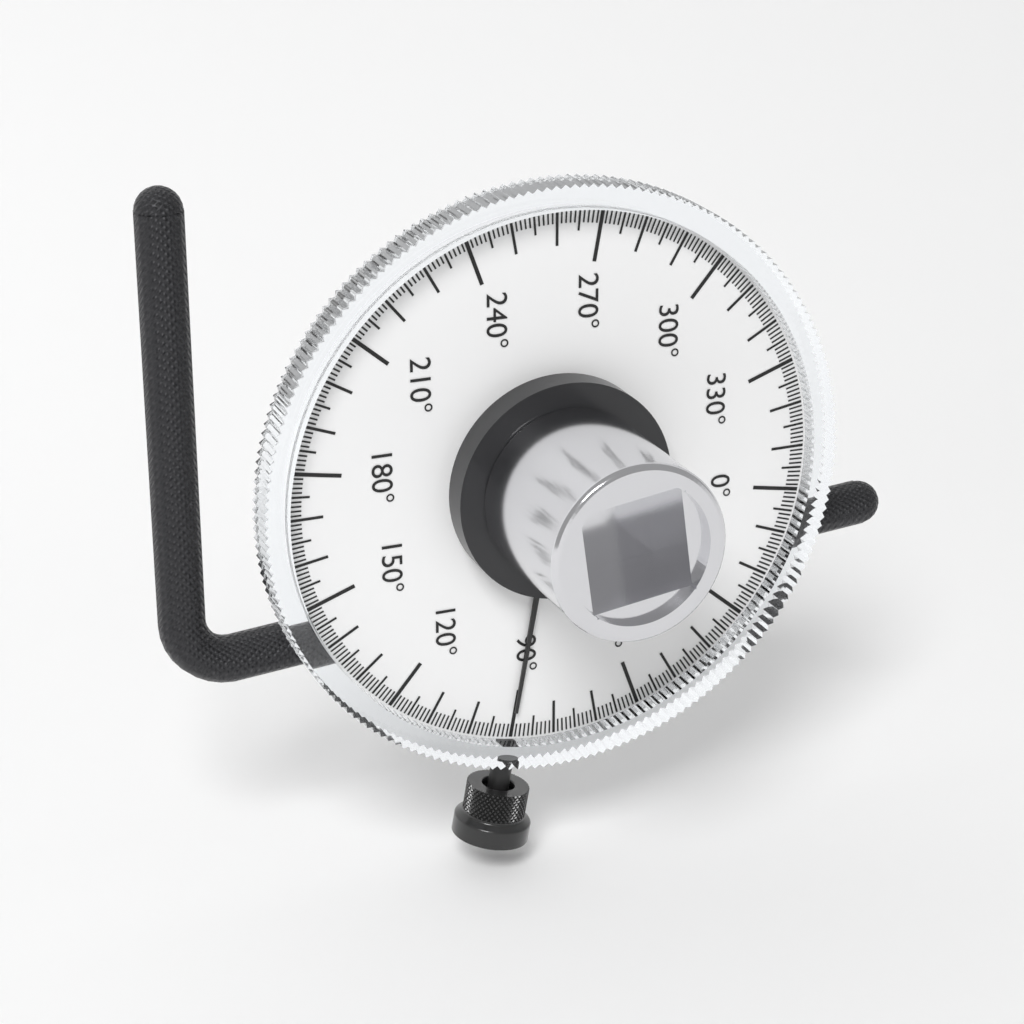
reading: 90 °
